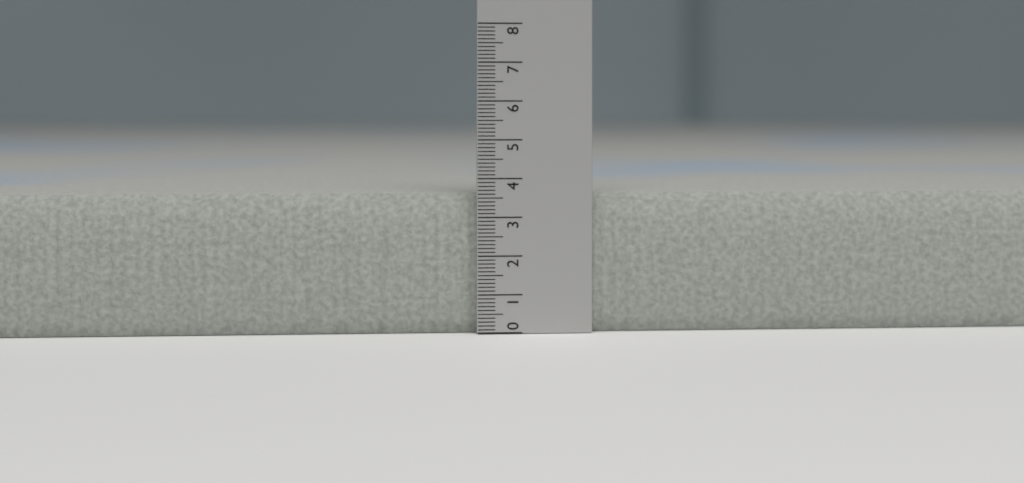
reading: 3.6 (no unit)
